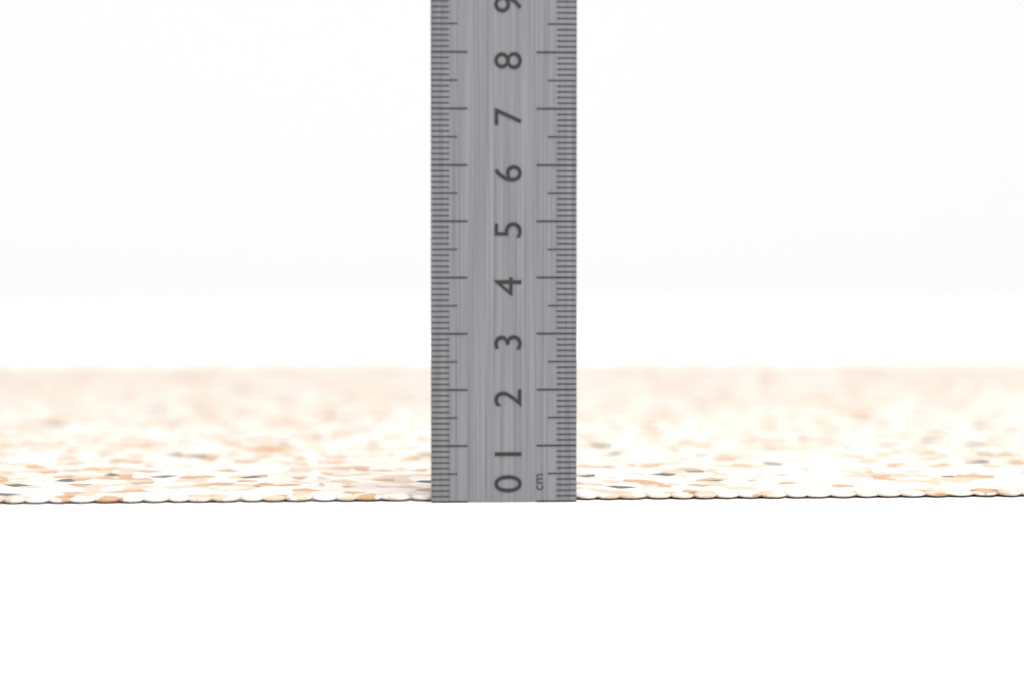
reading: 0.1 cm
